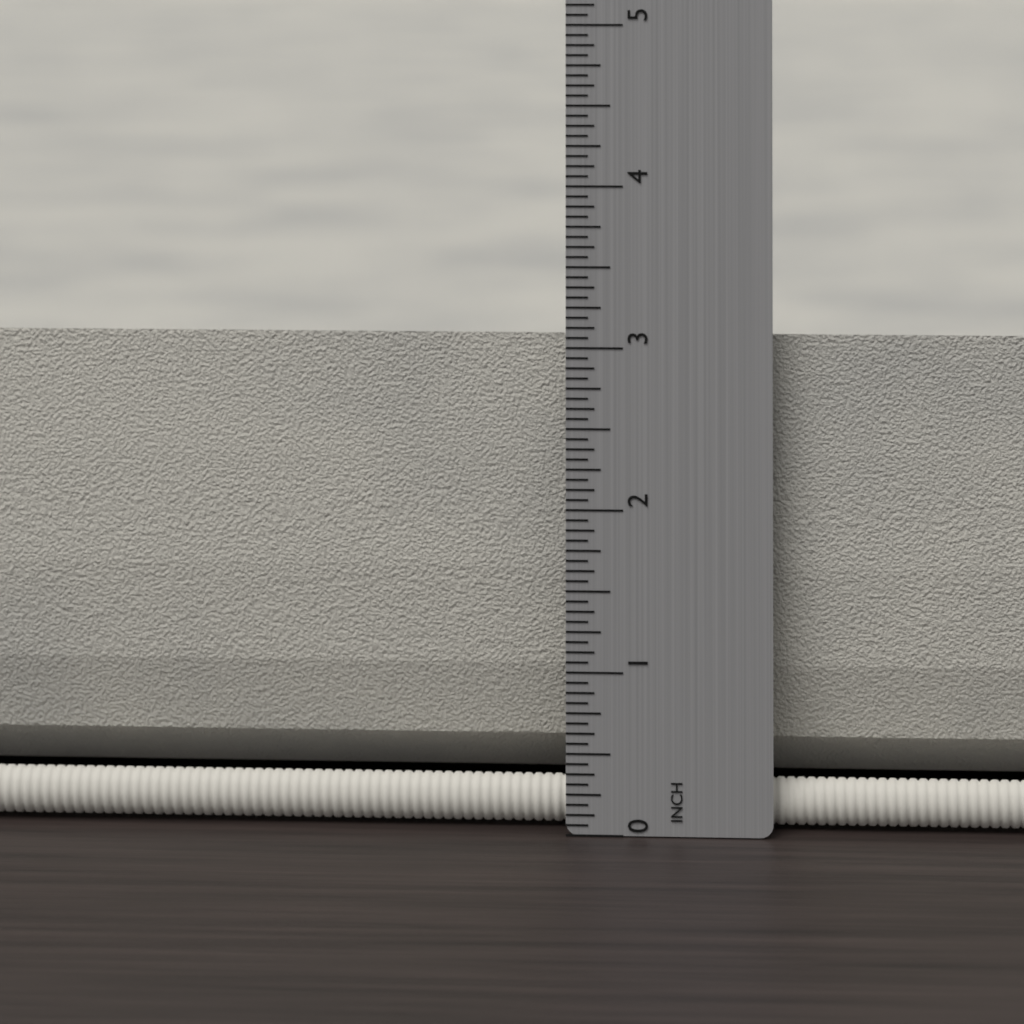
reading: 3.0625 in
